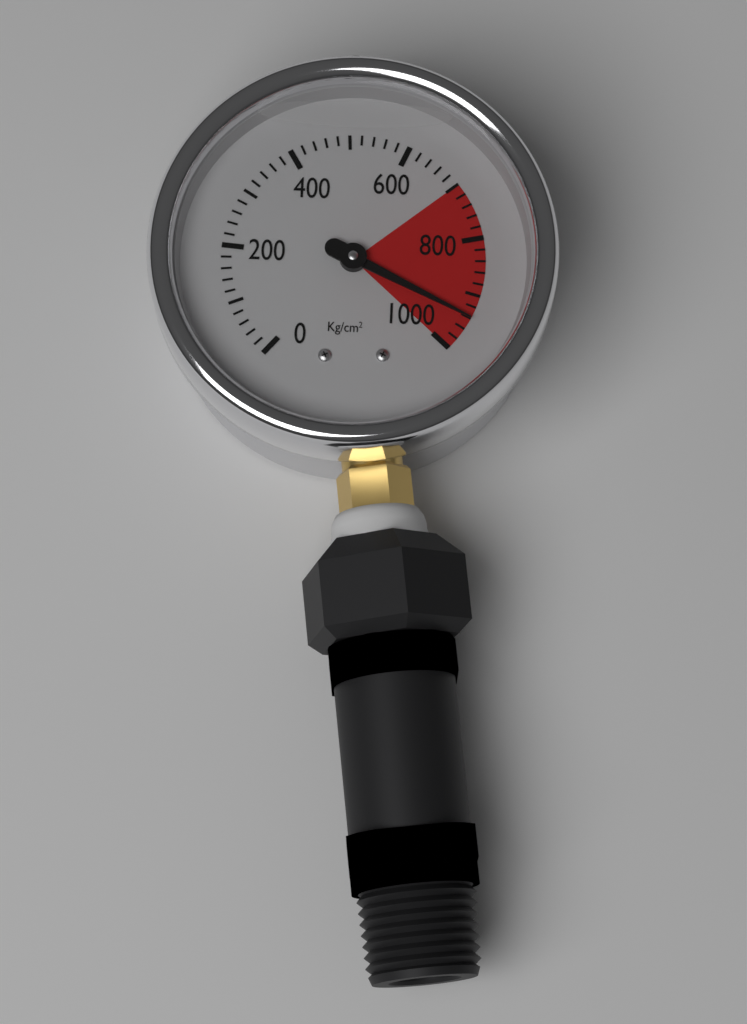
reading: 940 kg/cm²
